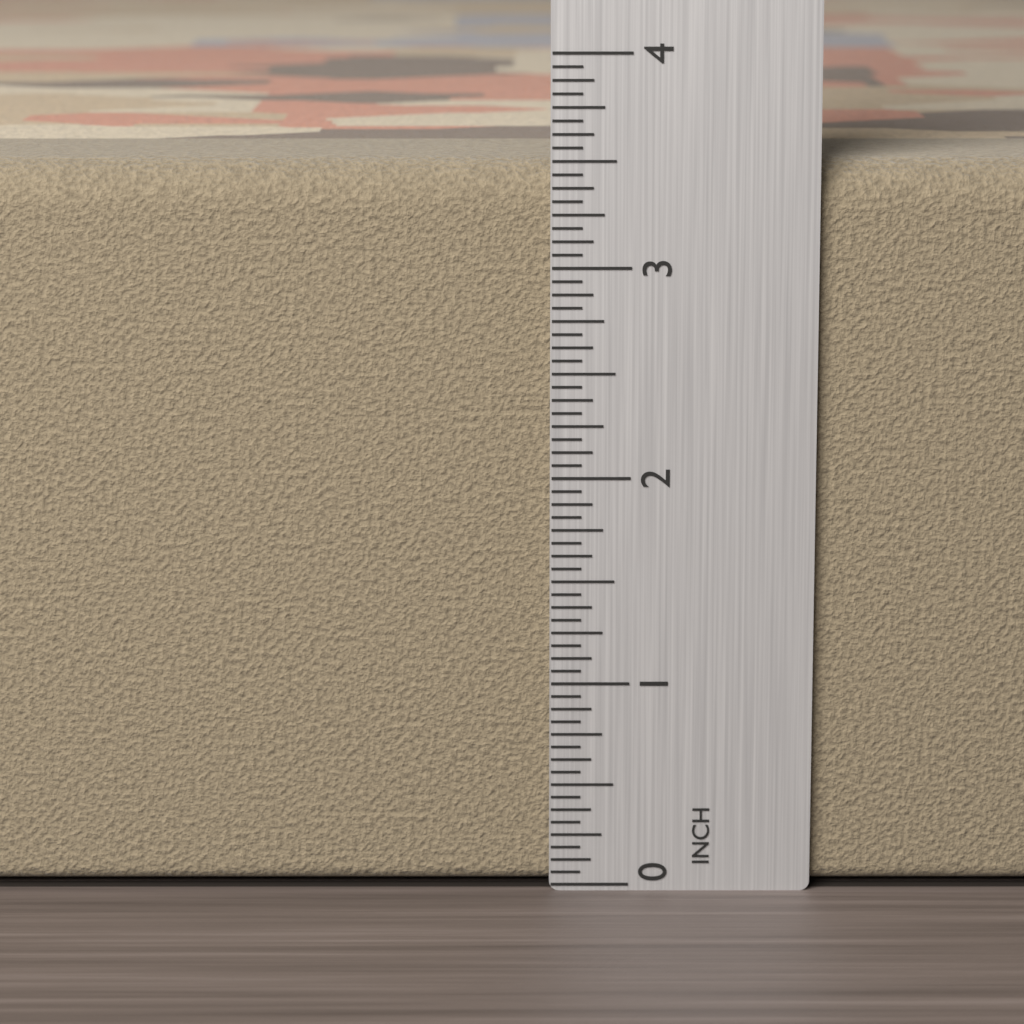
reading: 3.5000 in
